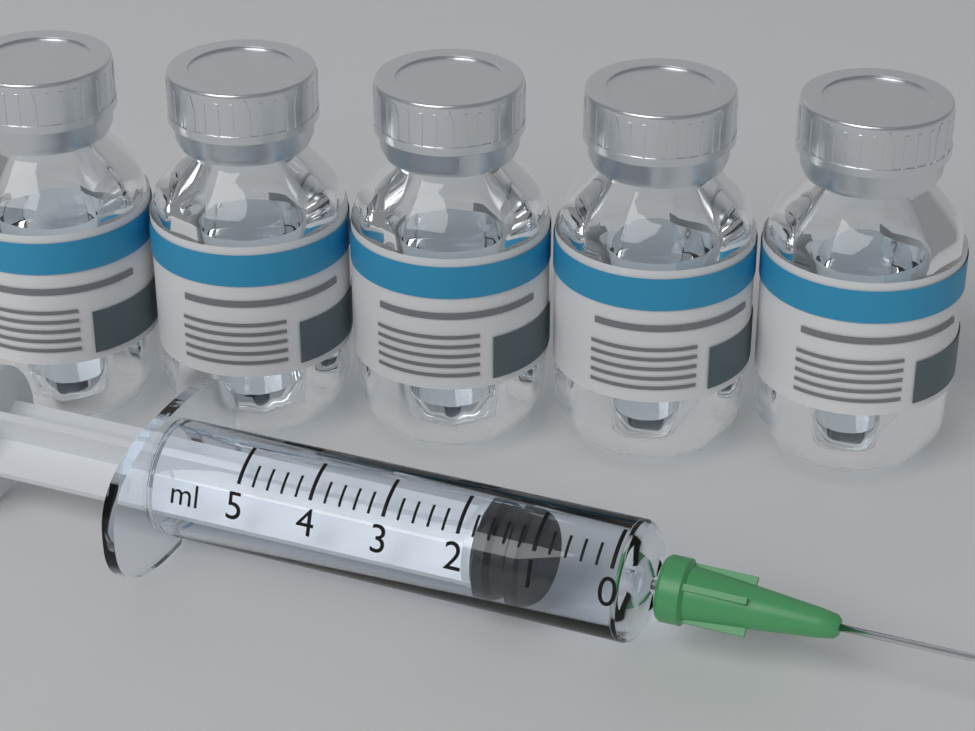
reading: 1.2 ml
